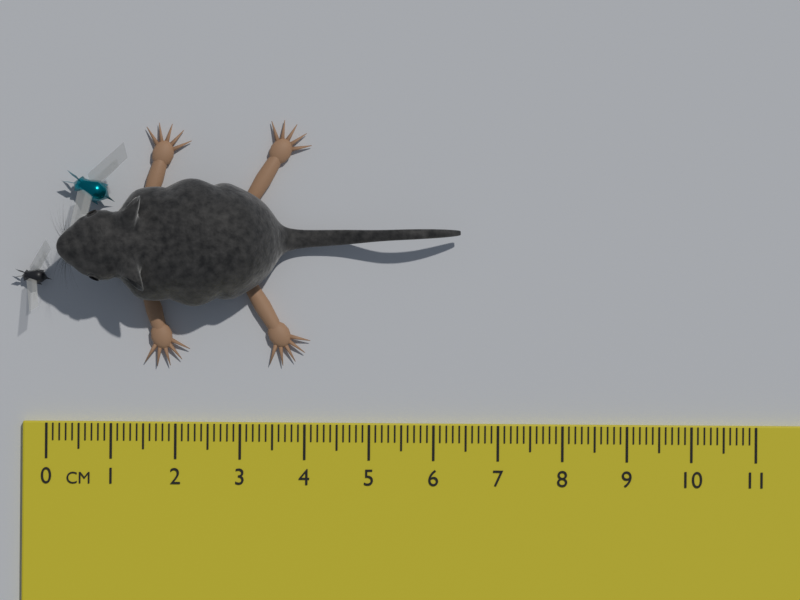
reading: 6.4 cm
